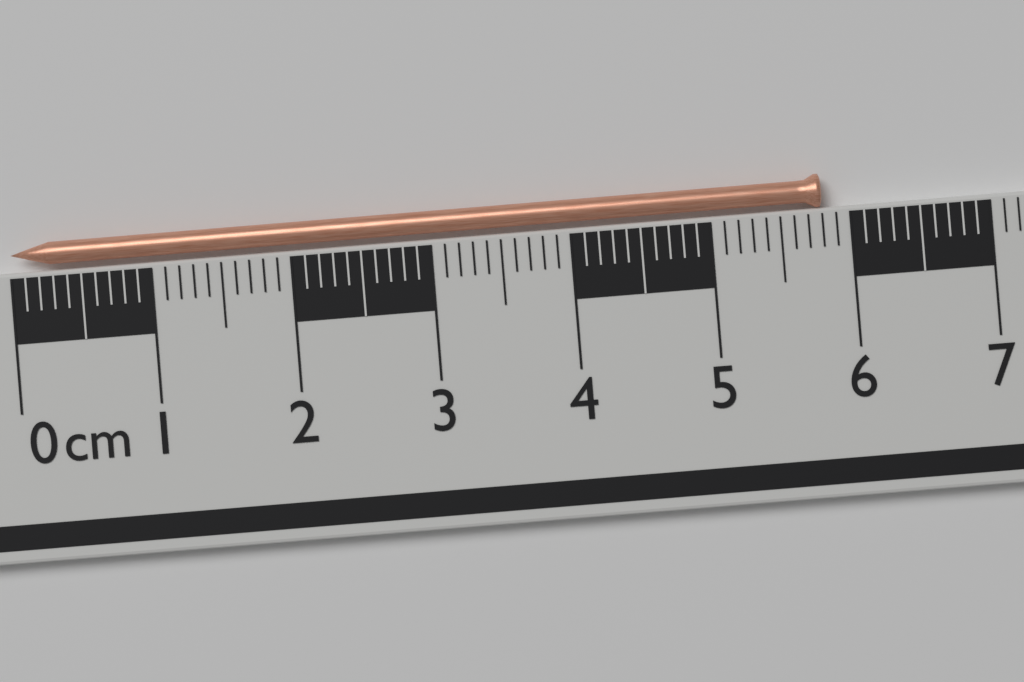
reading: 5.8 cm
